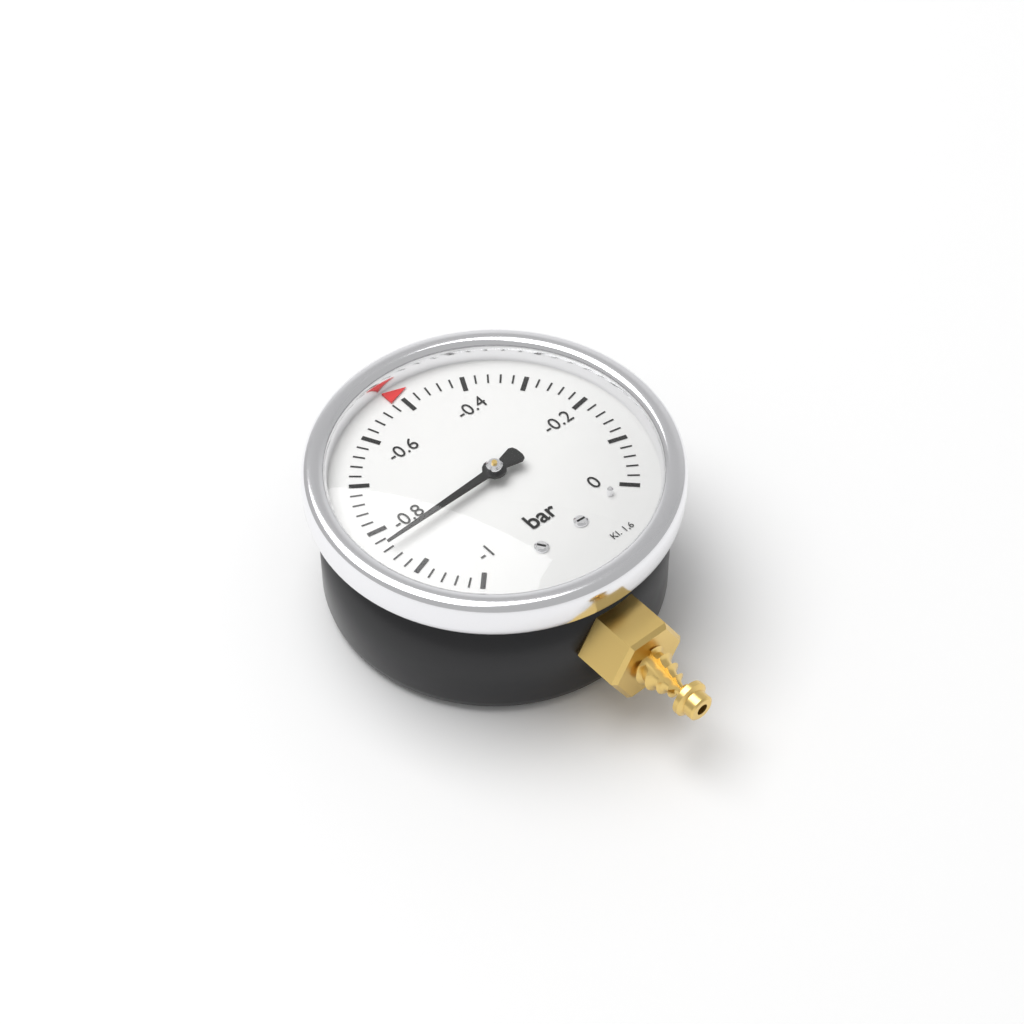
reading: -0.84 bar
